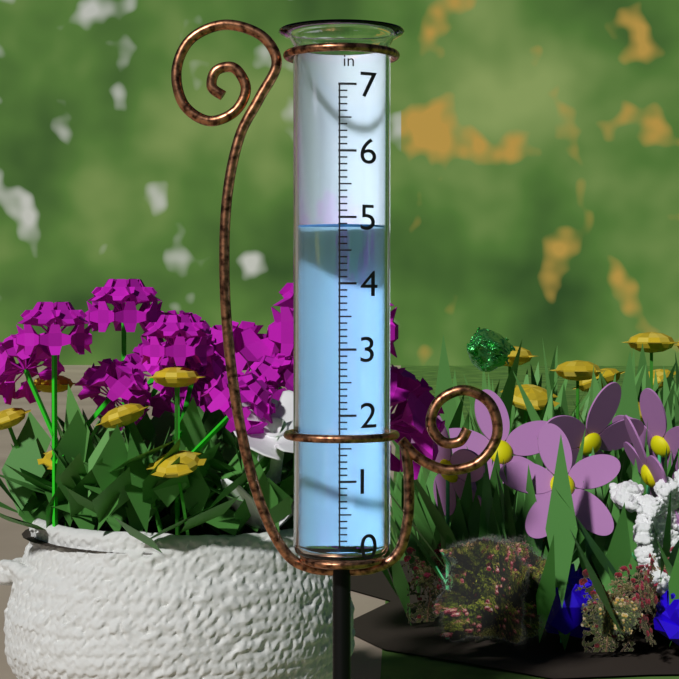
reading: 4.9 in
